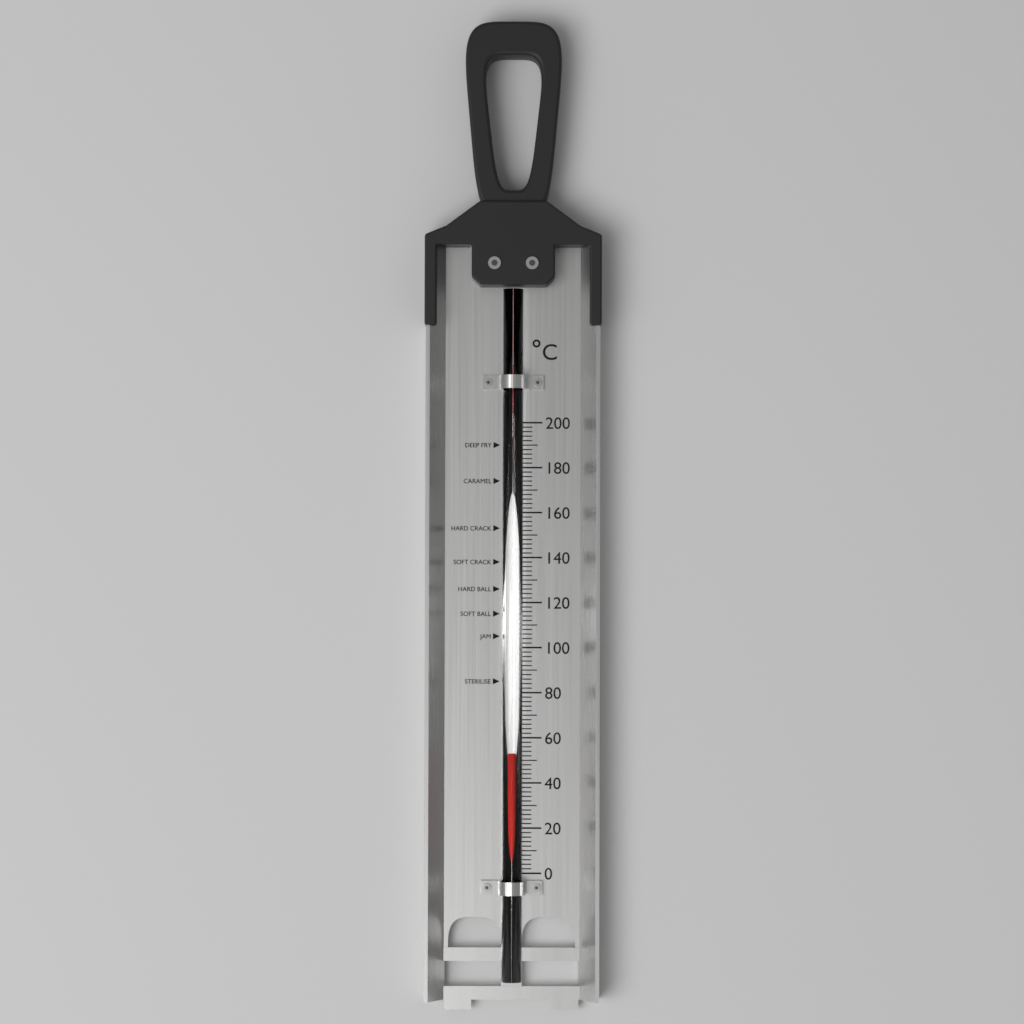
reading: 54 °C
